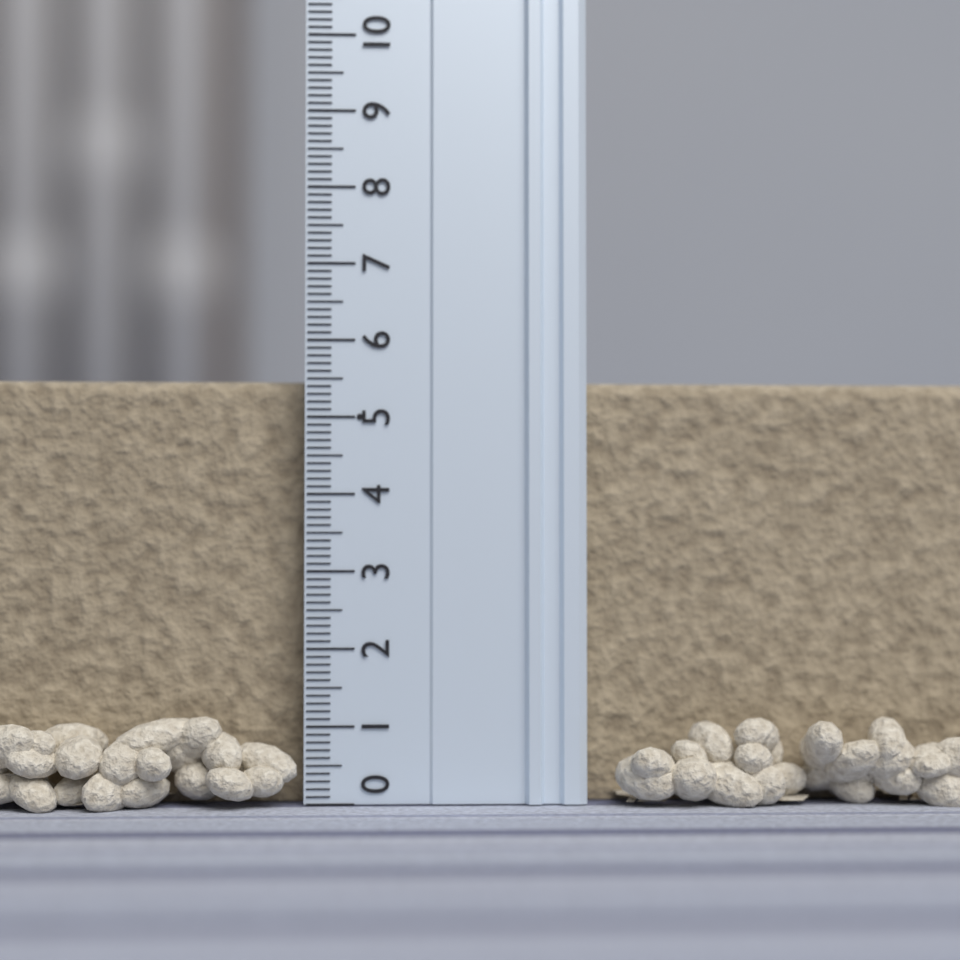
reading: 5.5 (no unit)
